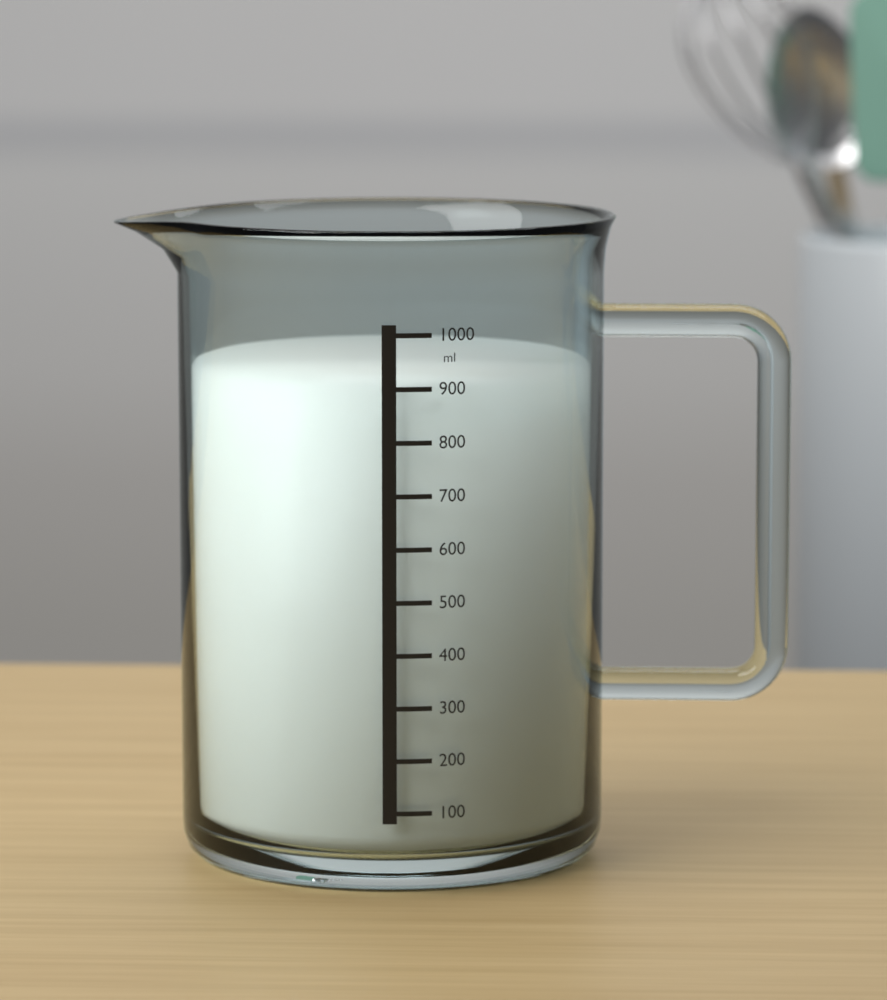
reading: 900 ml
